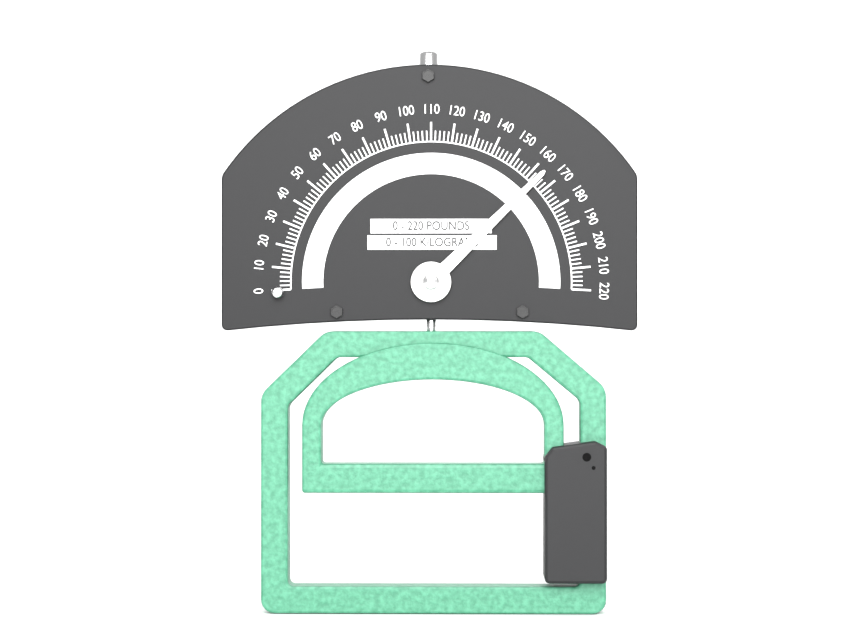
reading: 164 lb
